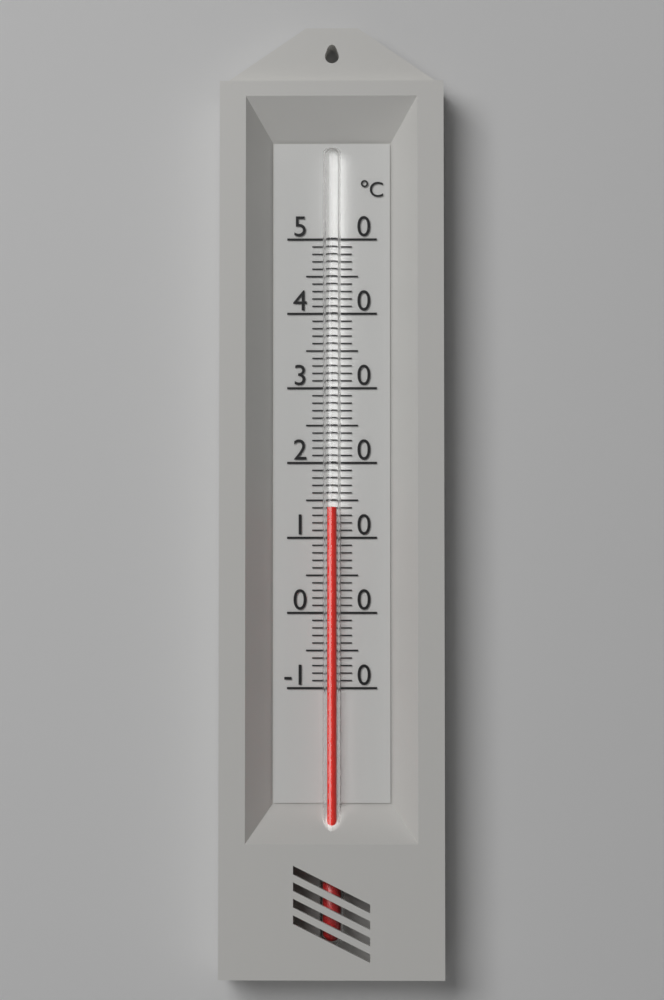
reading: 14 °C
